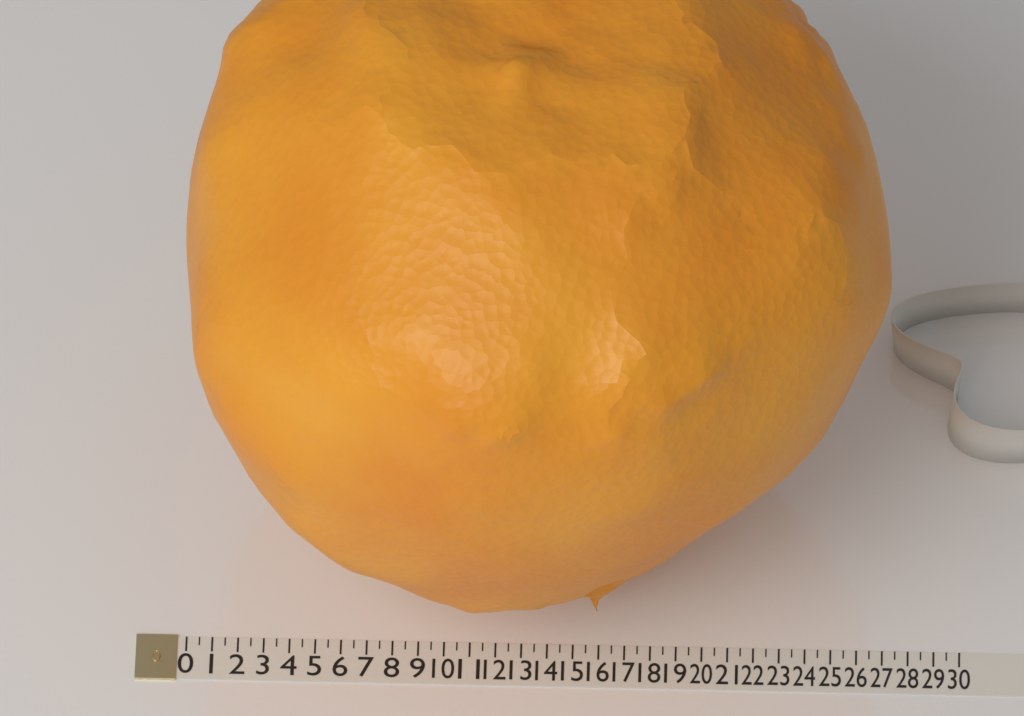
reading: 27.0 (no unit)
